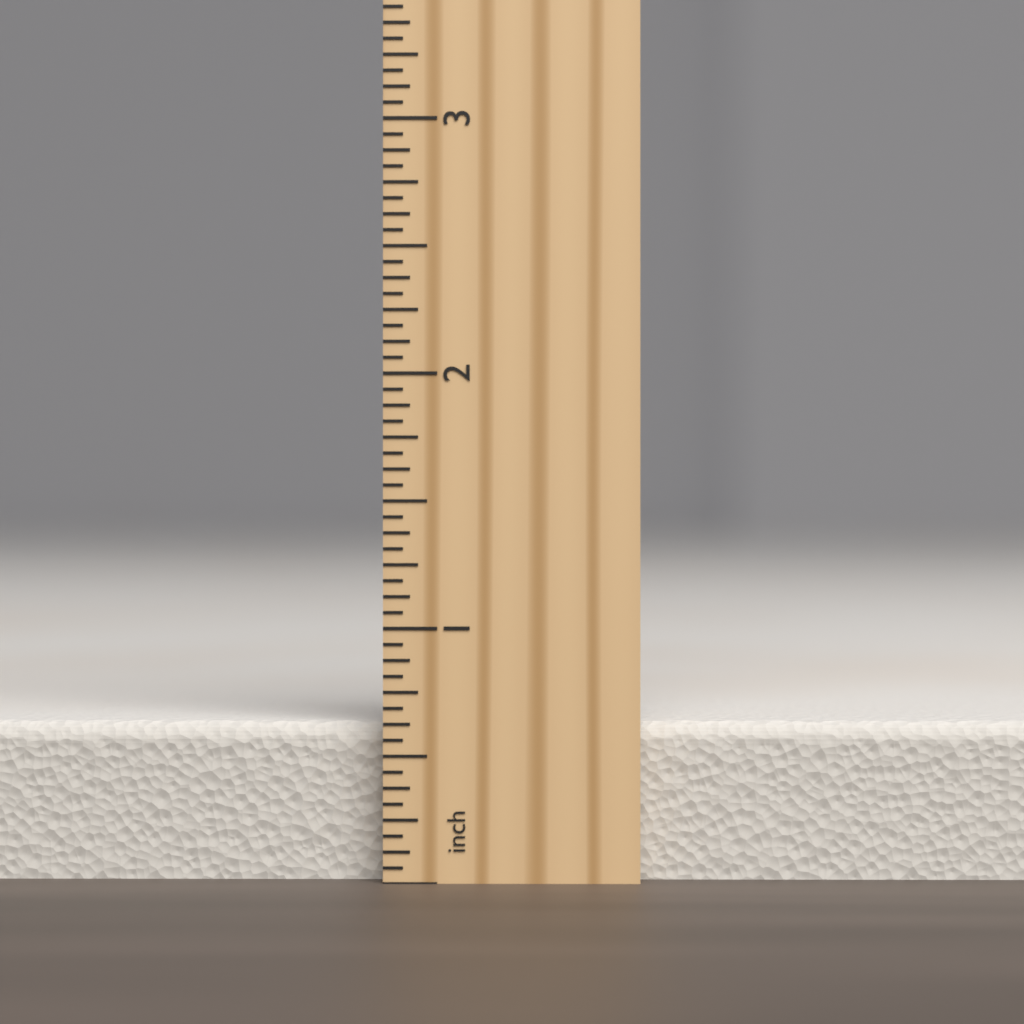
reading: 0.6250 inch
